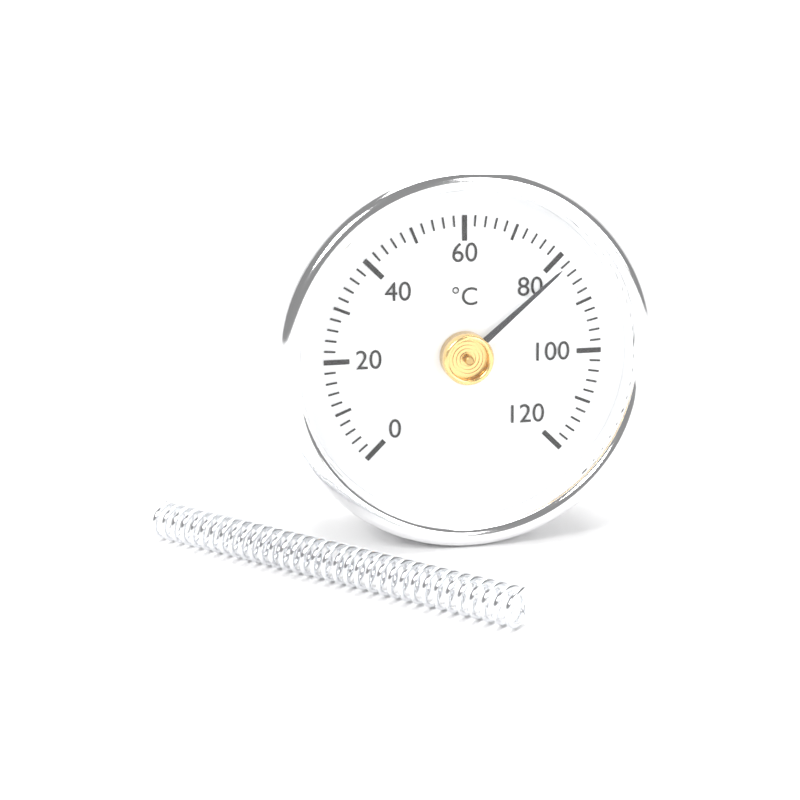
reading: 82 °C
